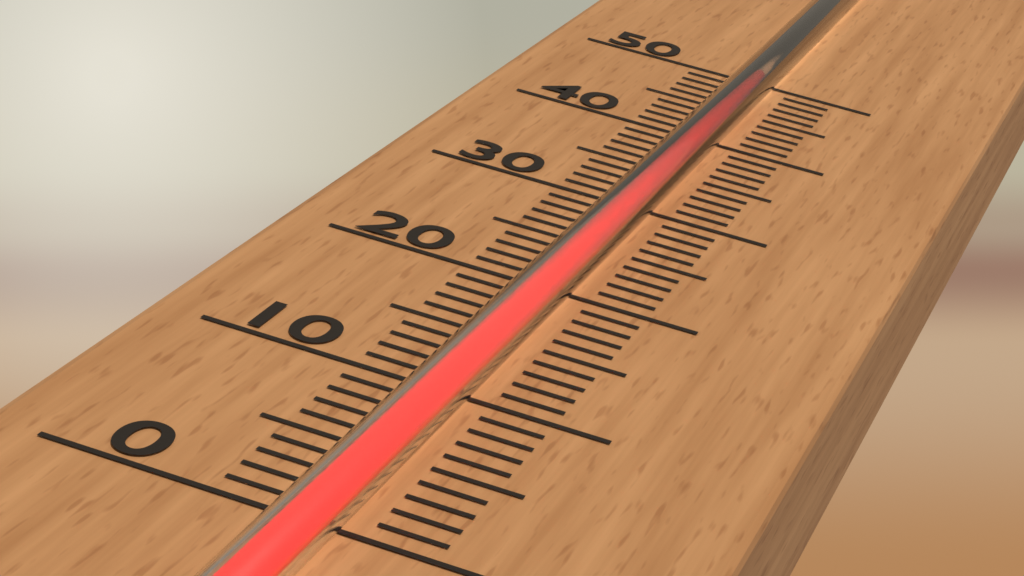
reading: 47 (no unit)
